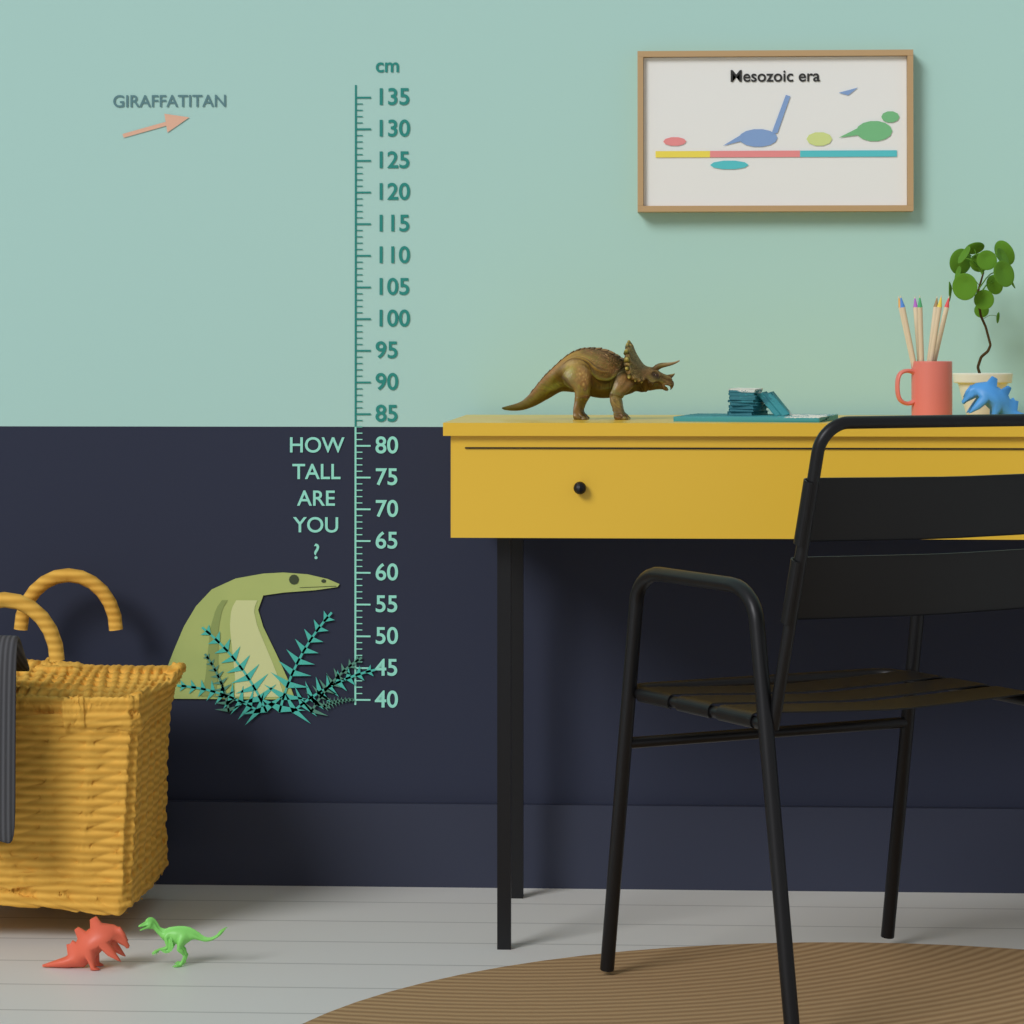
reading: 60 cm
